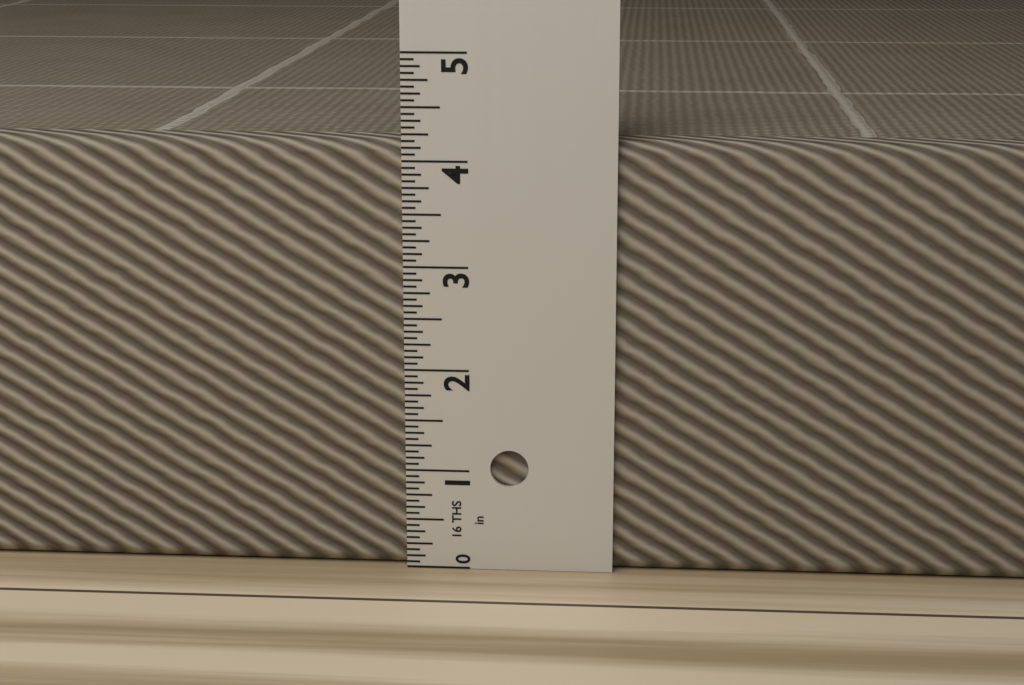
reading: 4.1875 in
